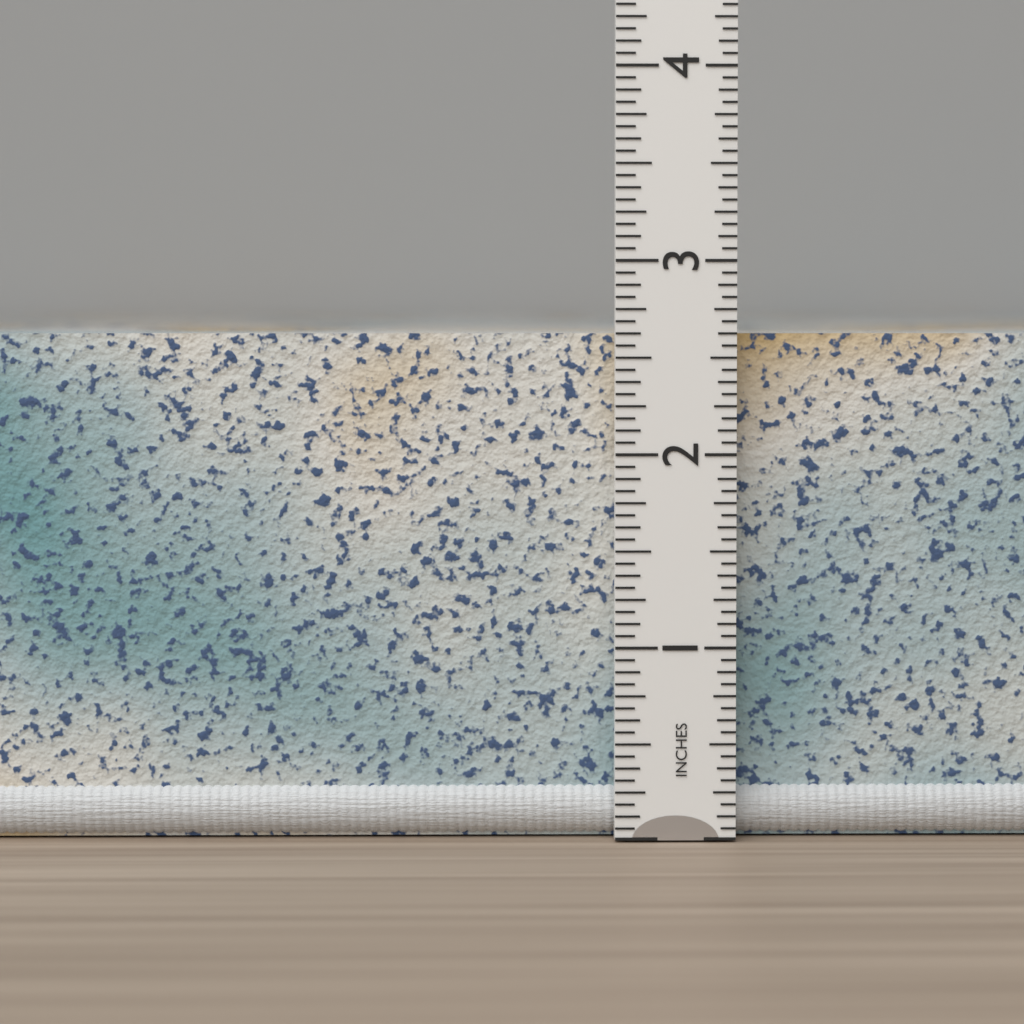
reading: 2.6250 in
